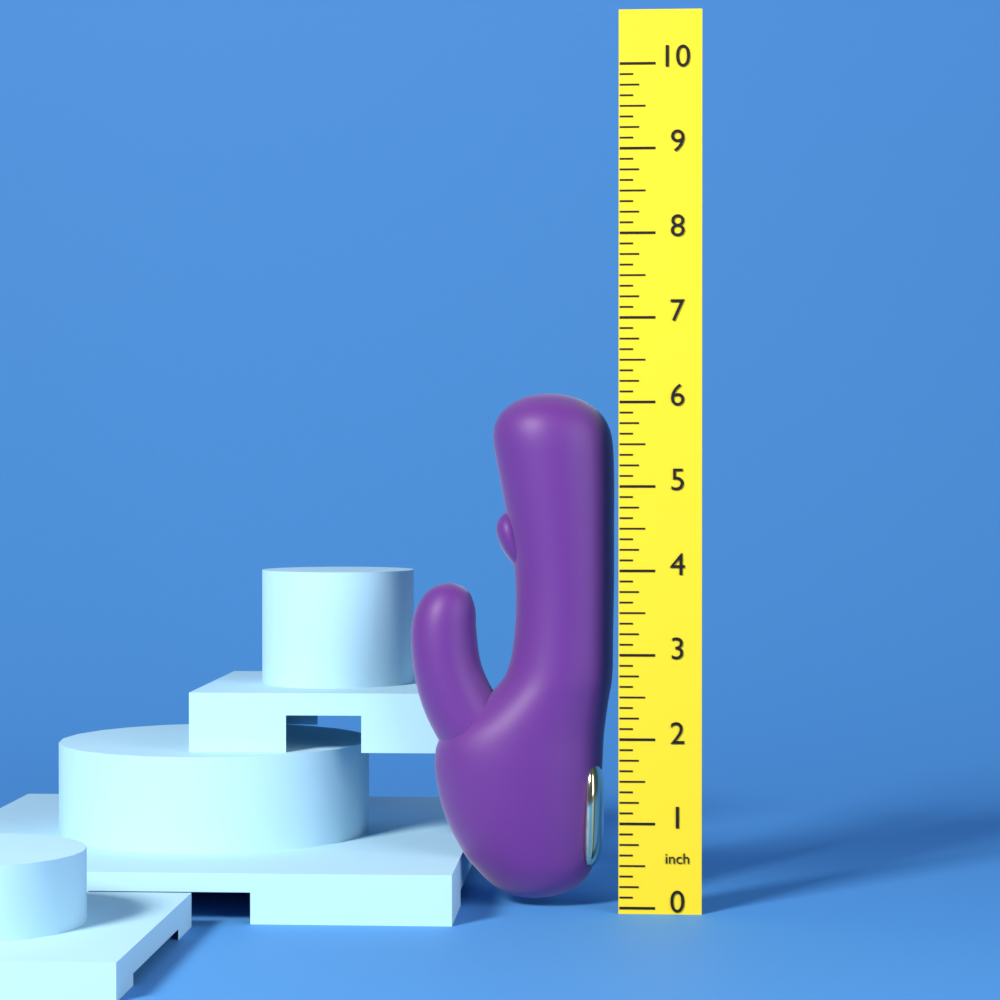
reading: 6.125 inch
